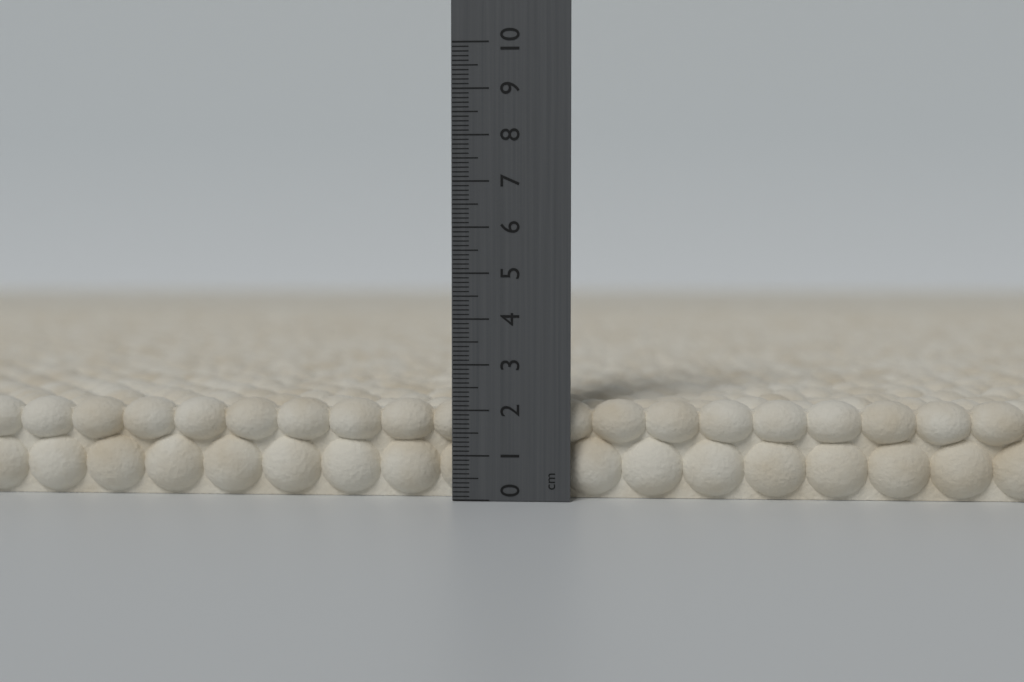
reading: 2.2 cm
